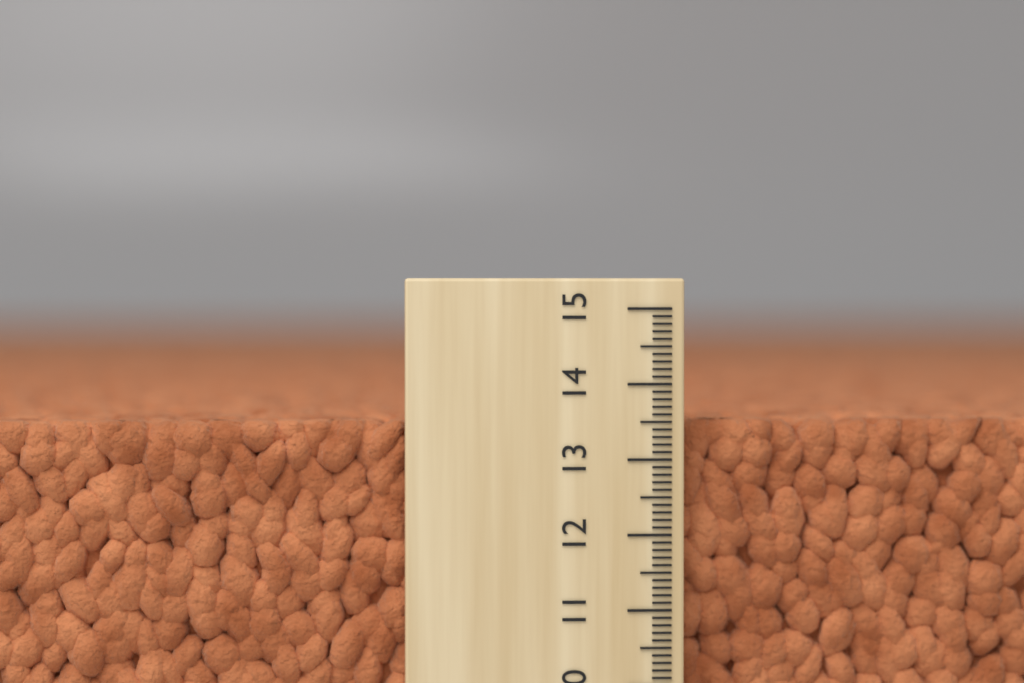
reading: 13.5 (no unit)
